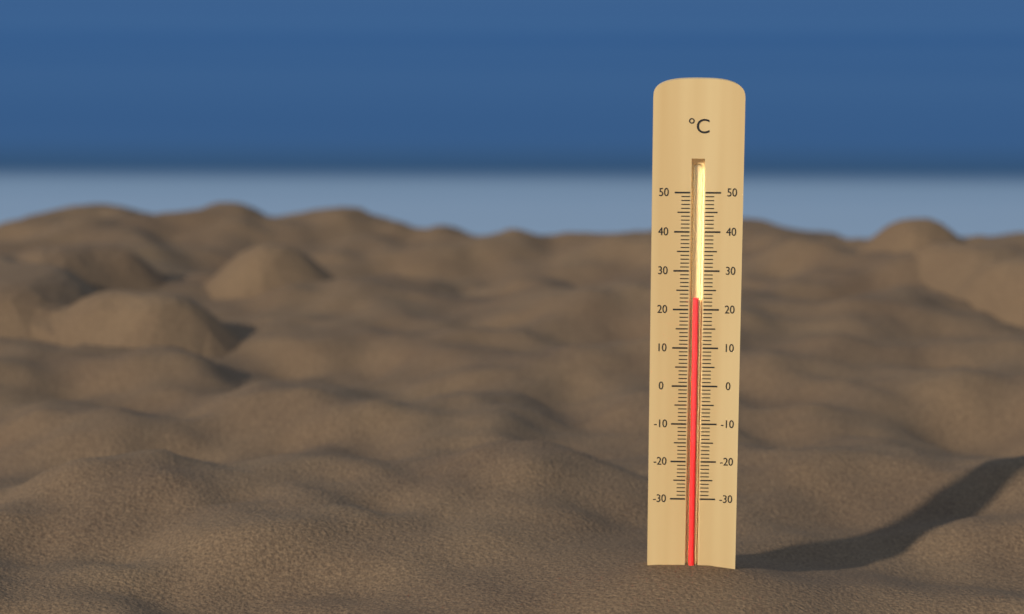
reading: 23 °C
